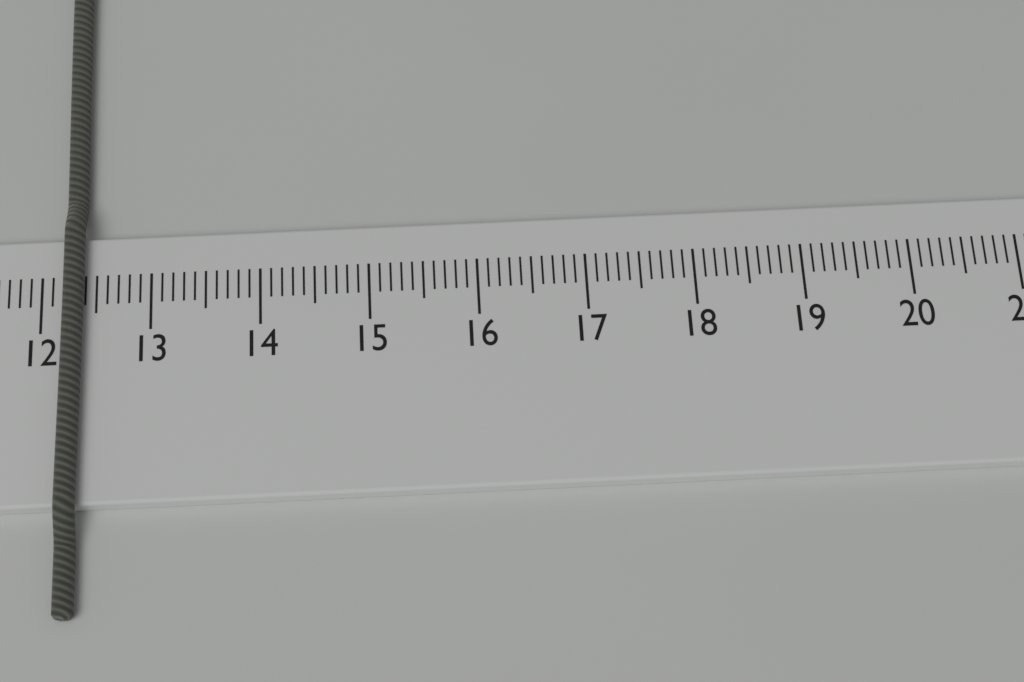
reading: 12.4 cm
